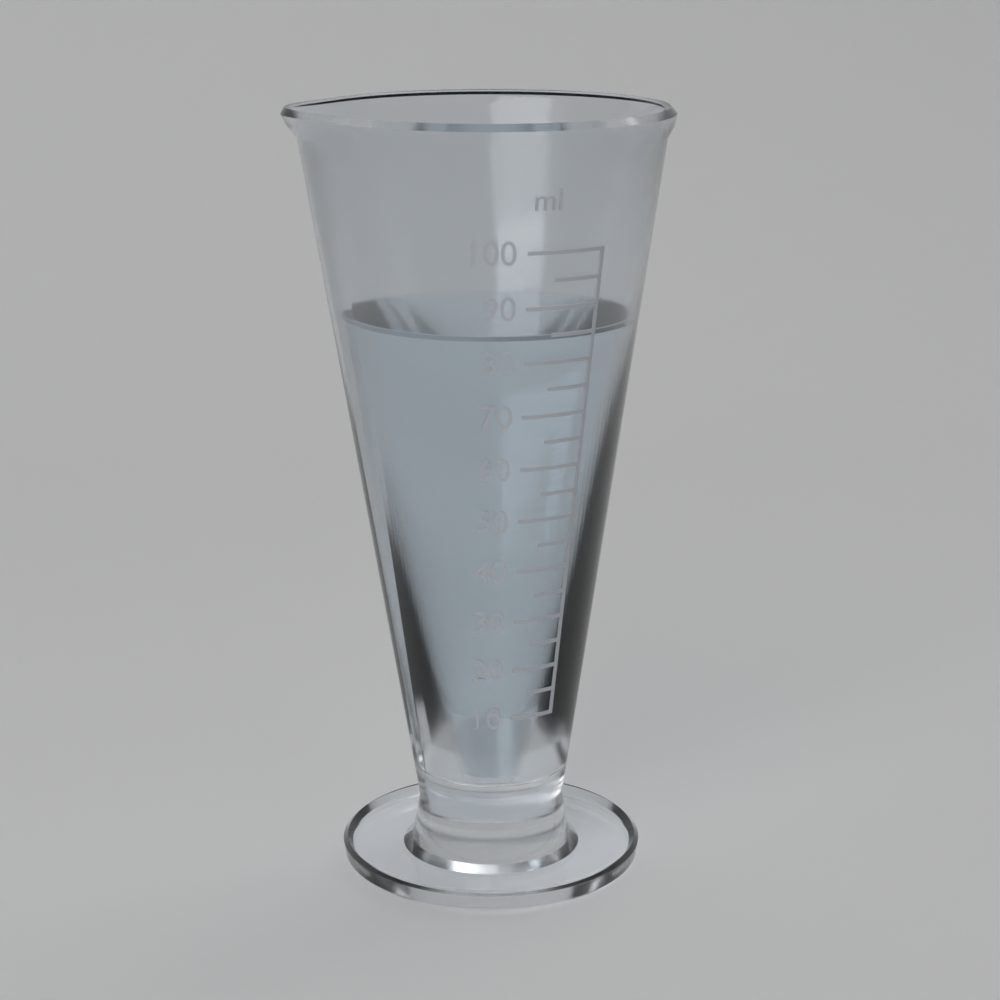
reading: 85 ml
